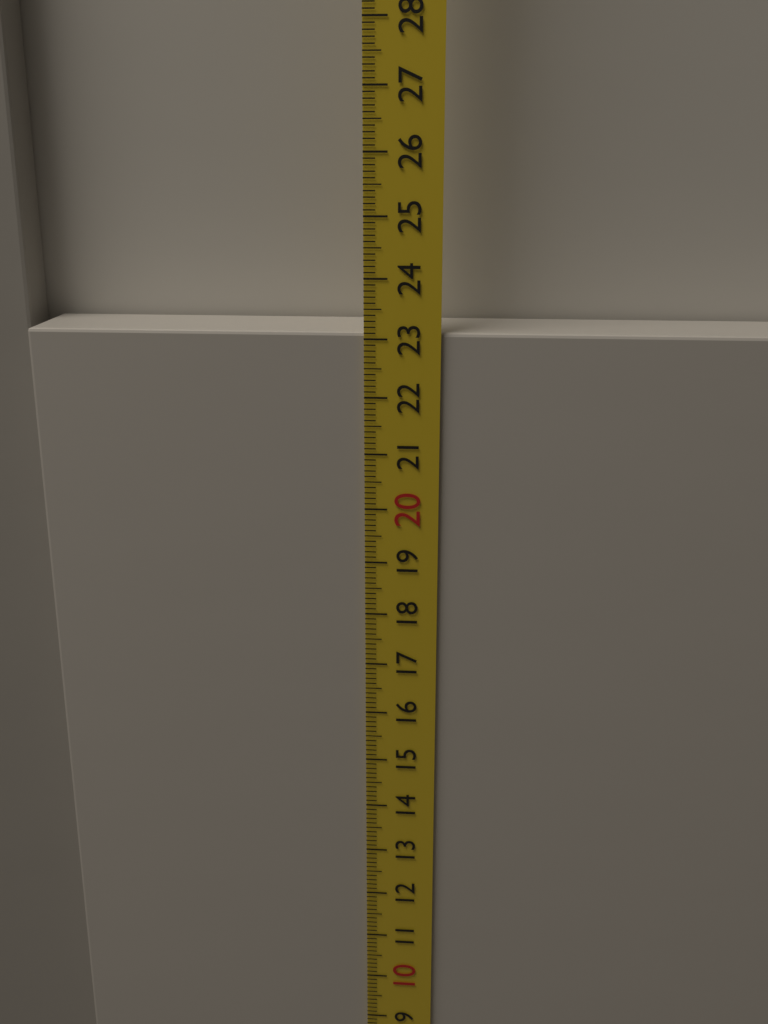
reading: 23.1 cm
